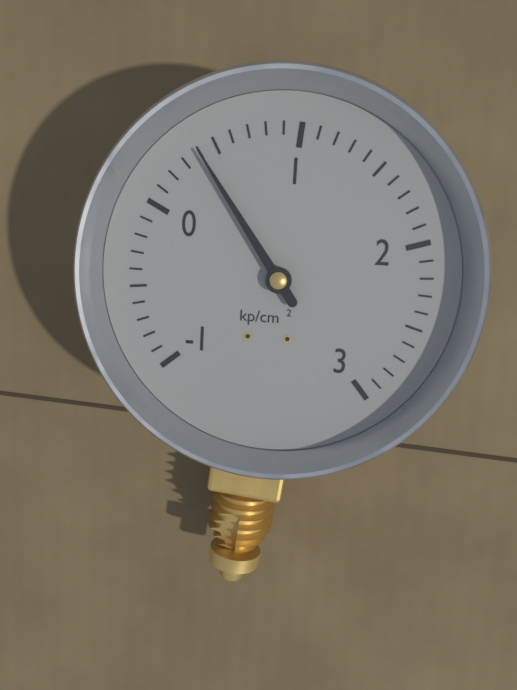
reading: 0.4 kp/cm²
